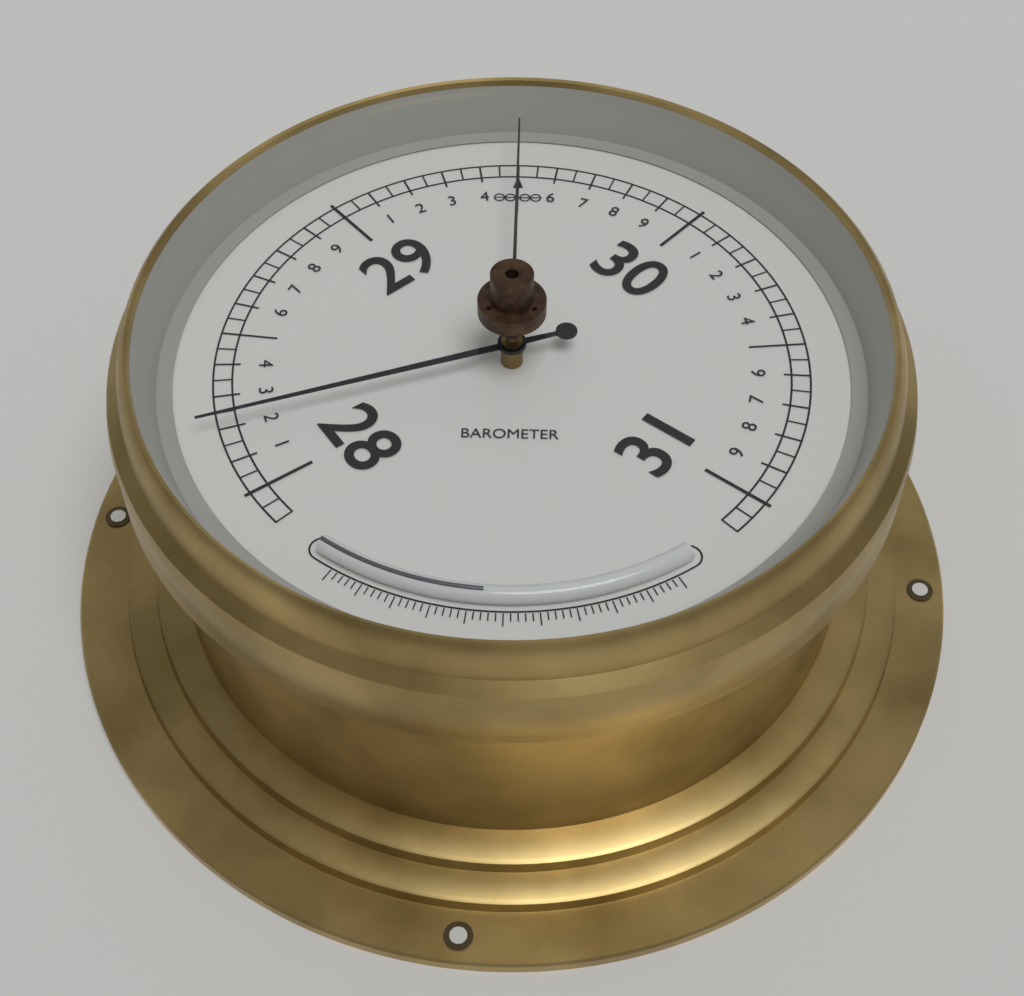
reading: 28.20 (no unit)
